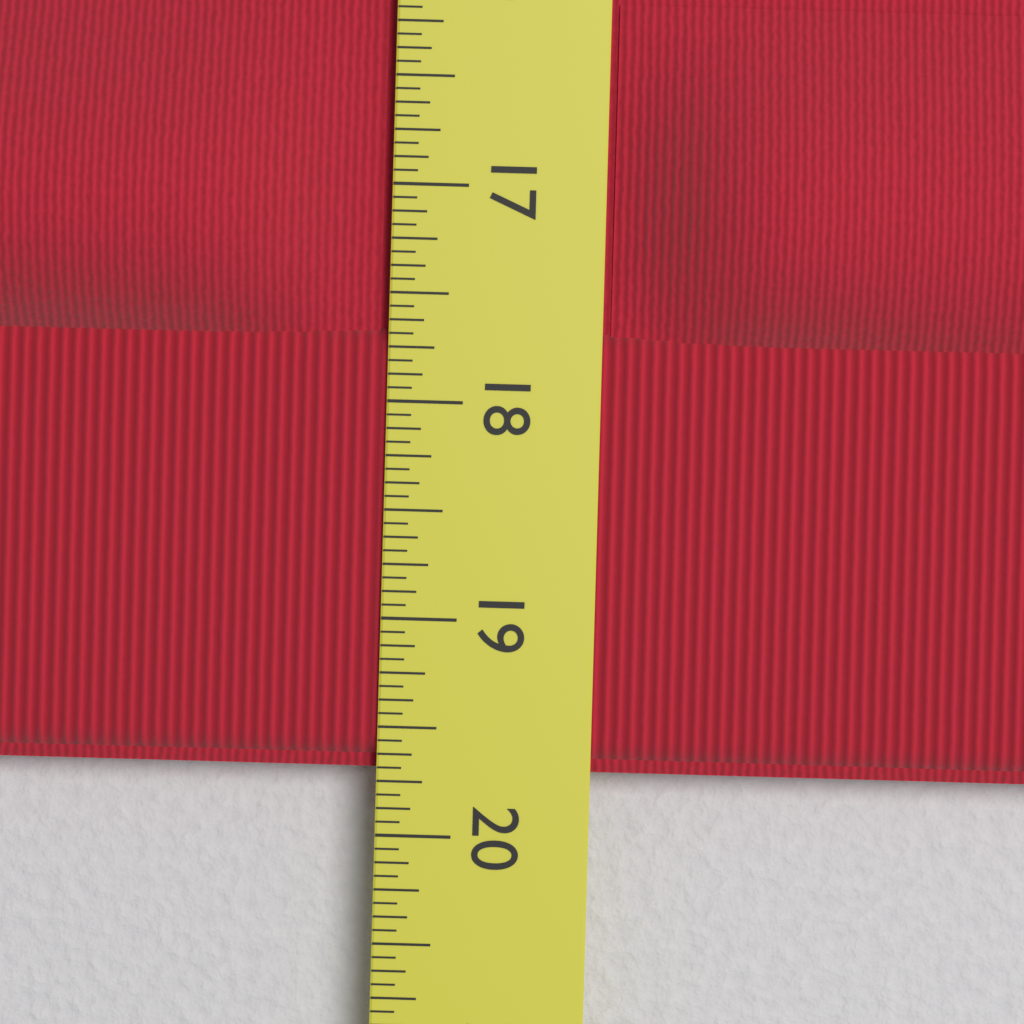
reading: 19.6875 in
